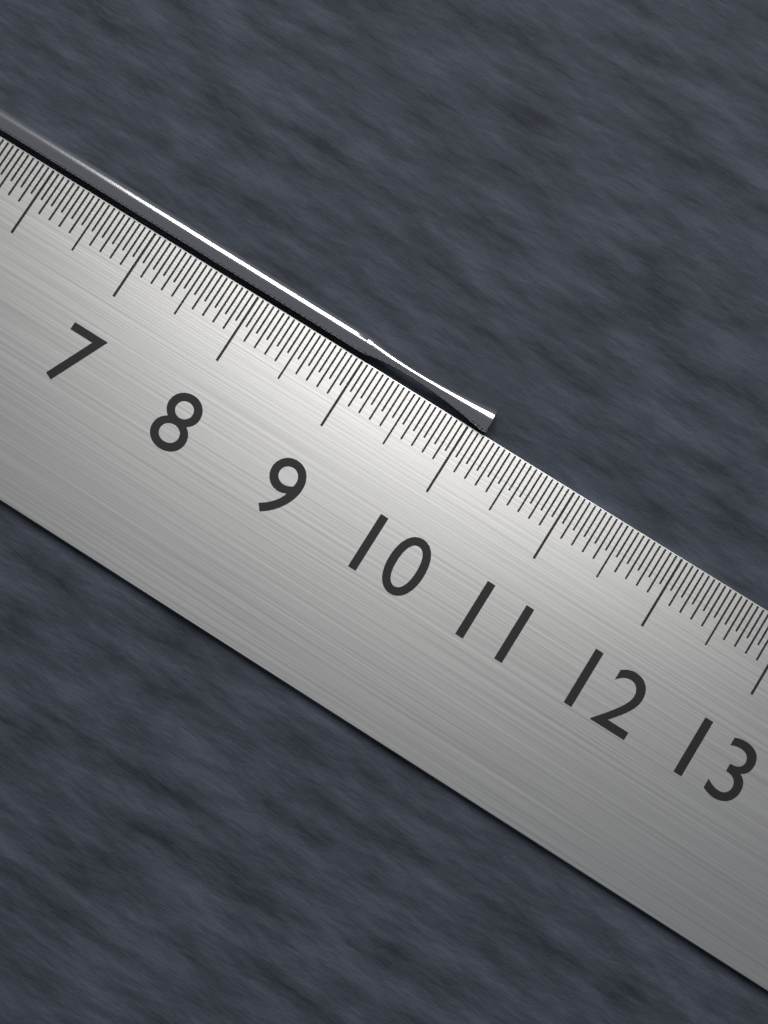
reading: 10.15 cm
